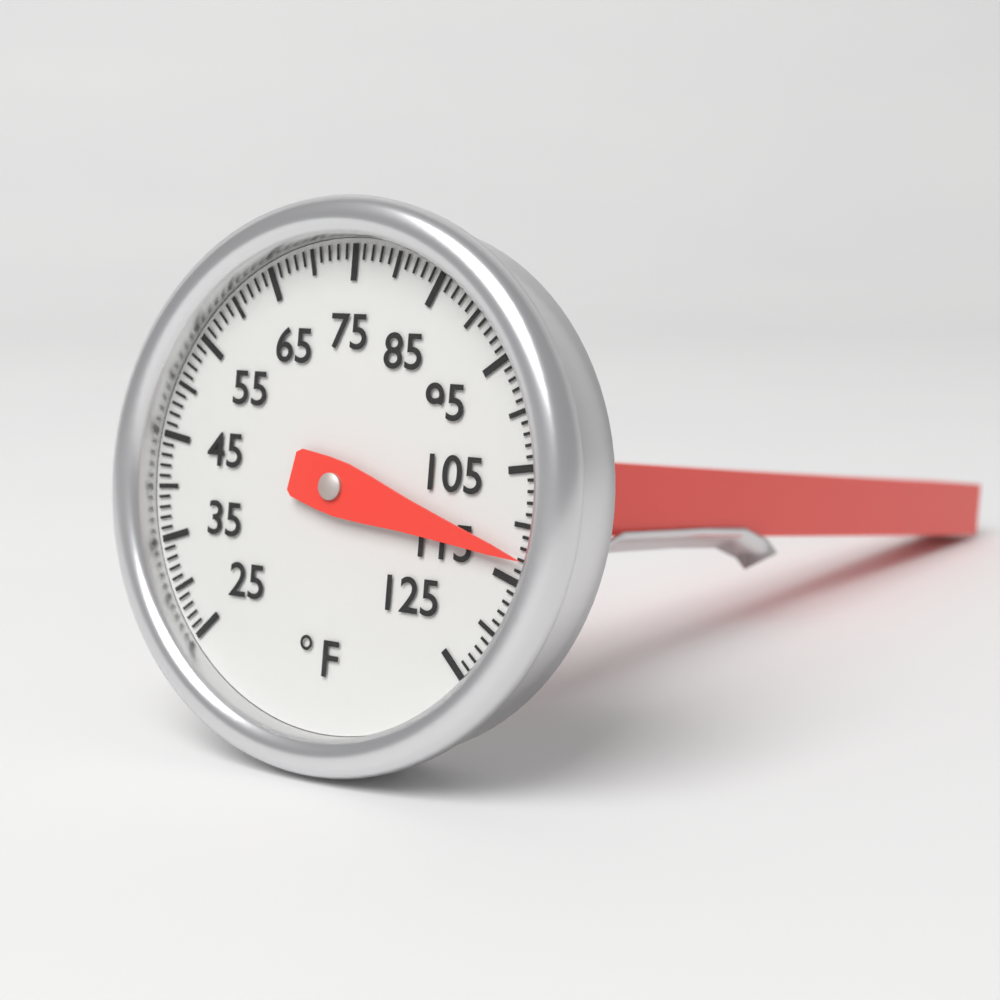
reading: 113 °F
